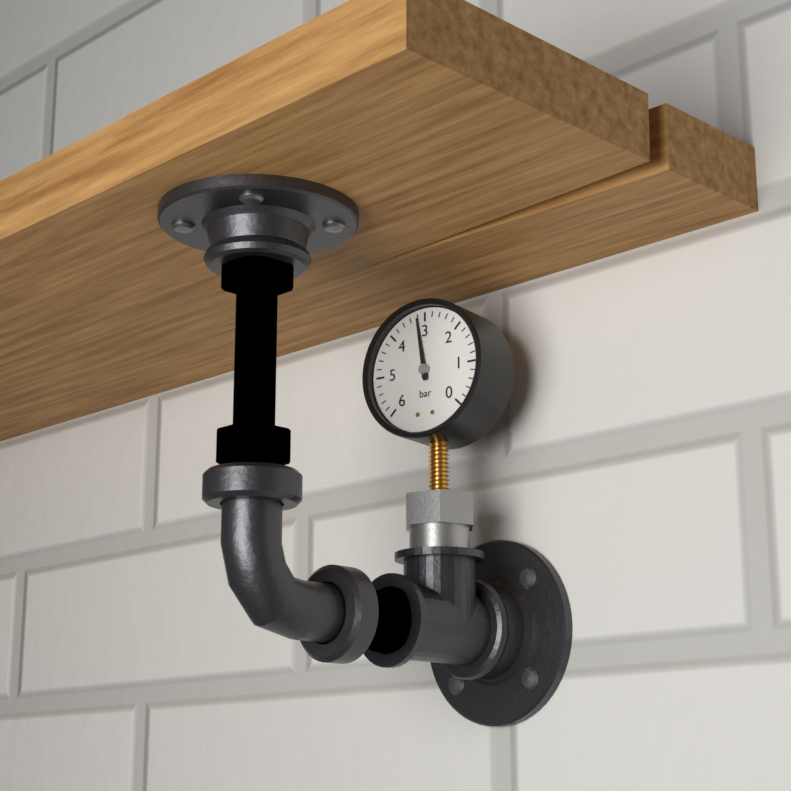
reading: 3.2 bar
